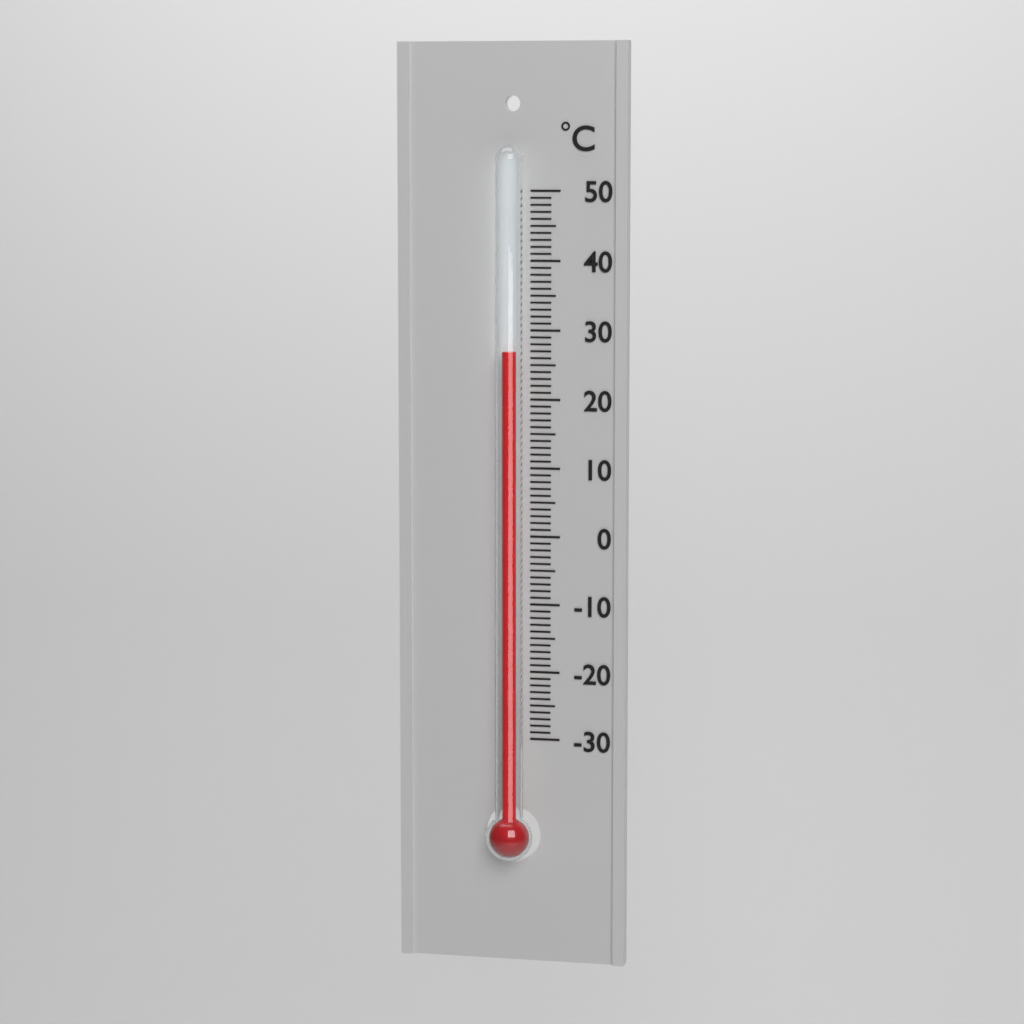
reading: 27 °C
